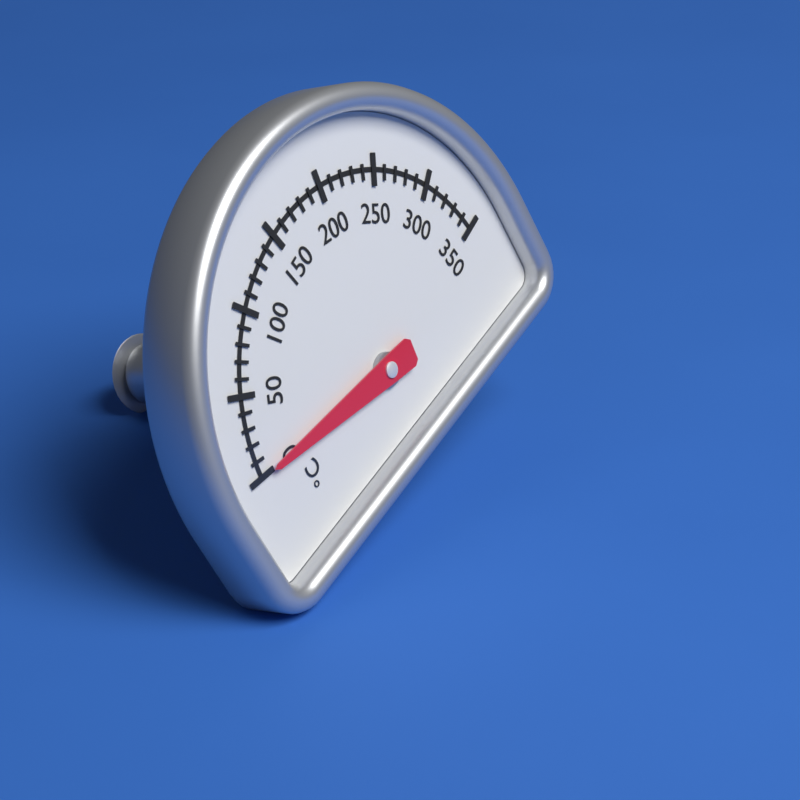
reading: 0 °C
